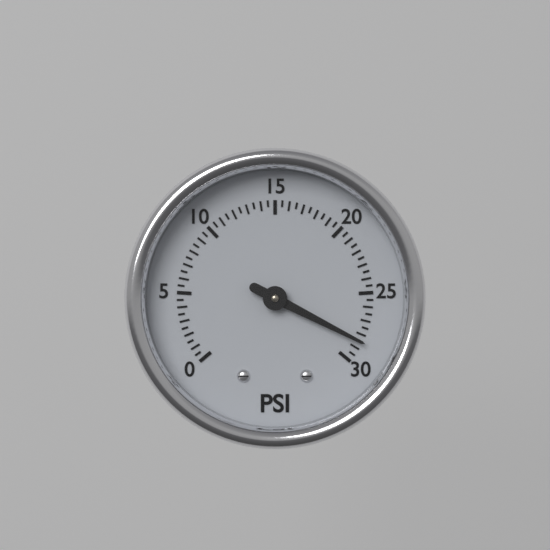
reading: 28.5 psi
